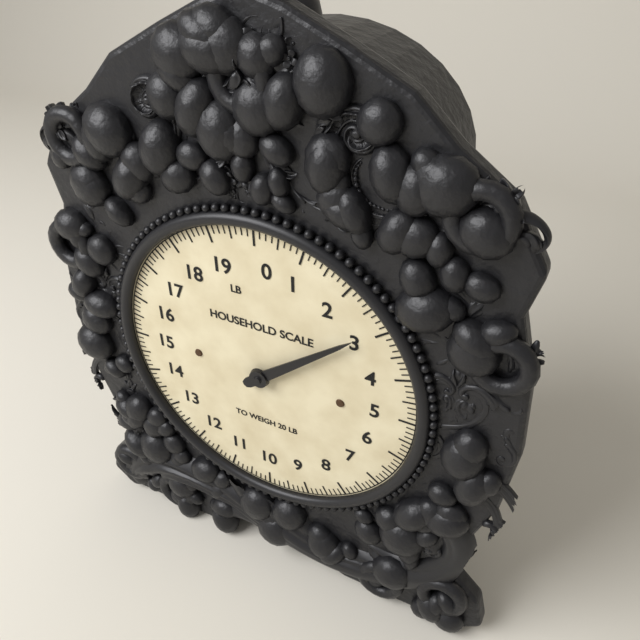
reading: 2.875 lb
